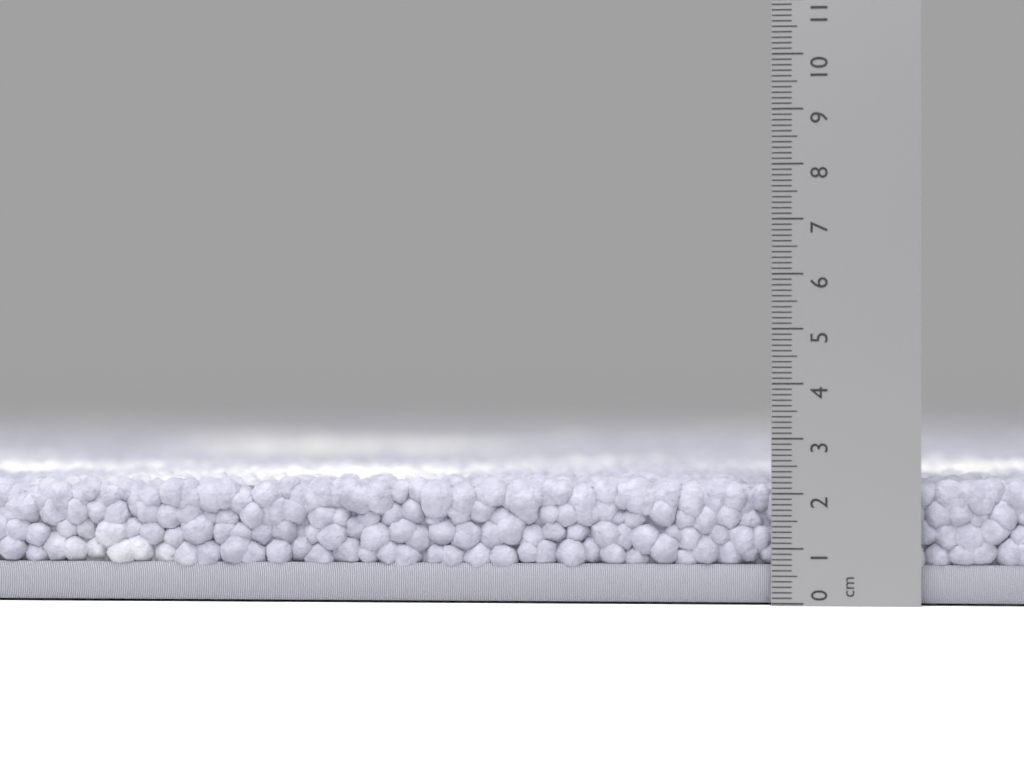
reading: 2.3 cm
